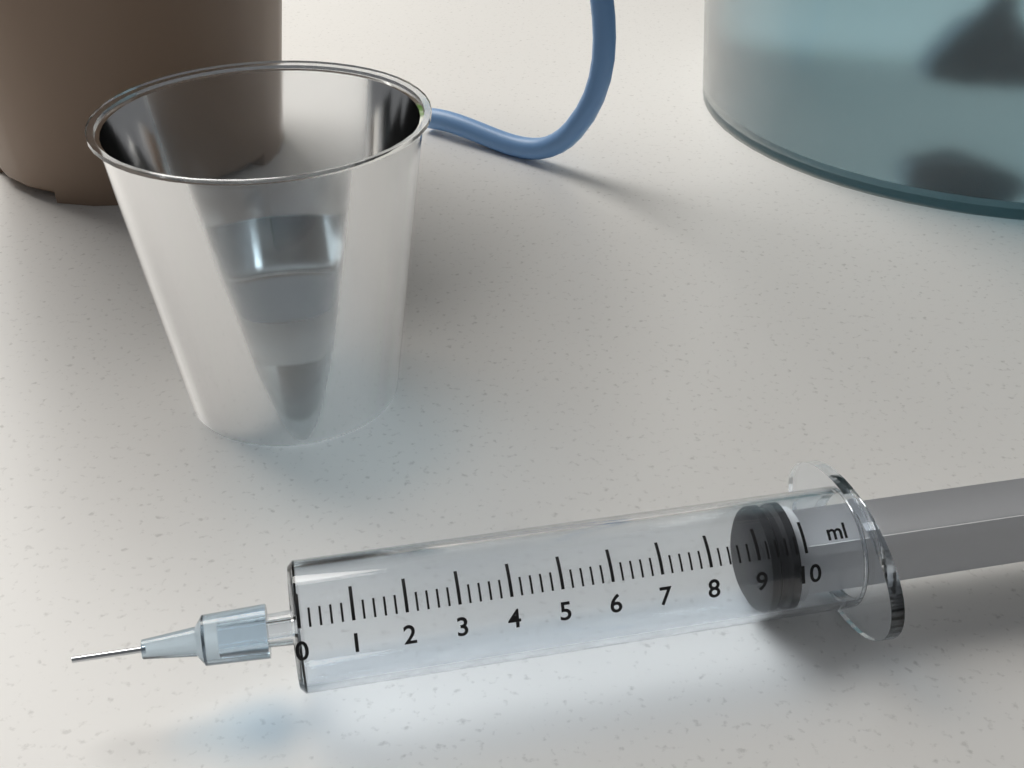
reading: 9.2 ml
